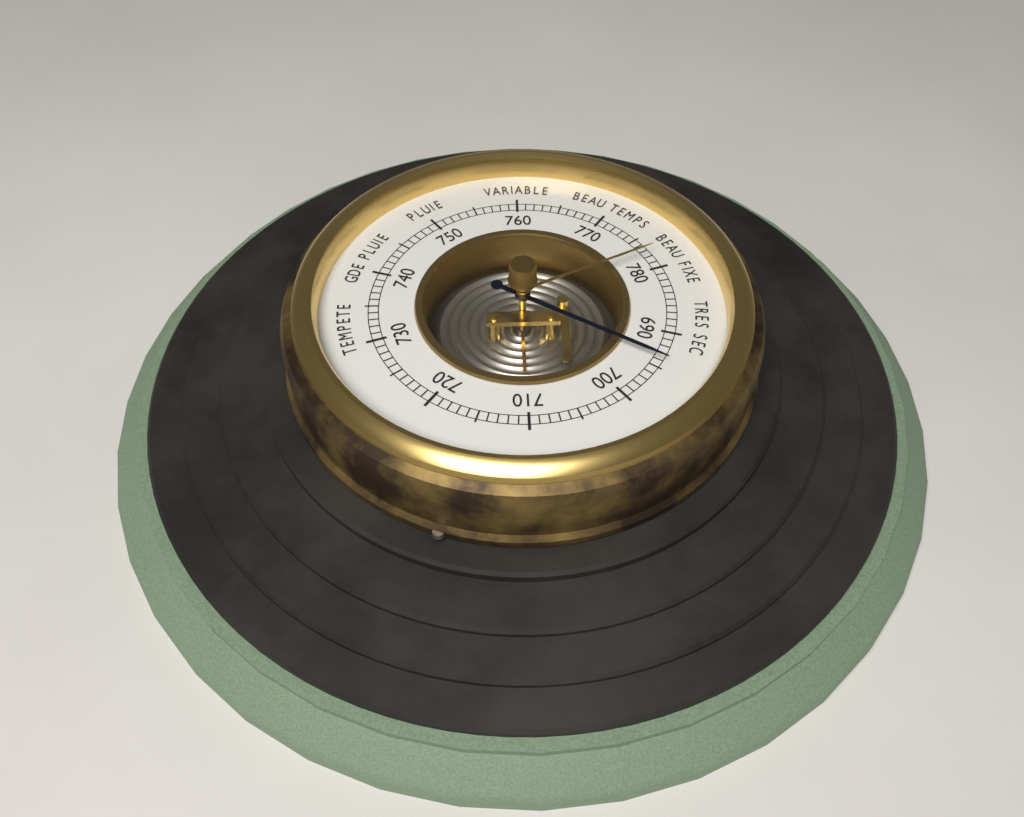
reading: 694 (no unit)
